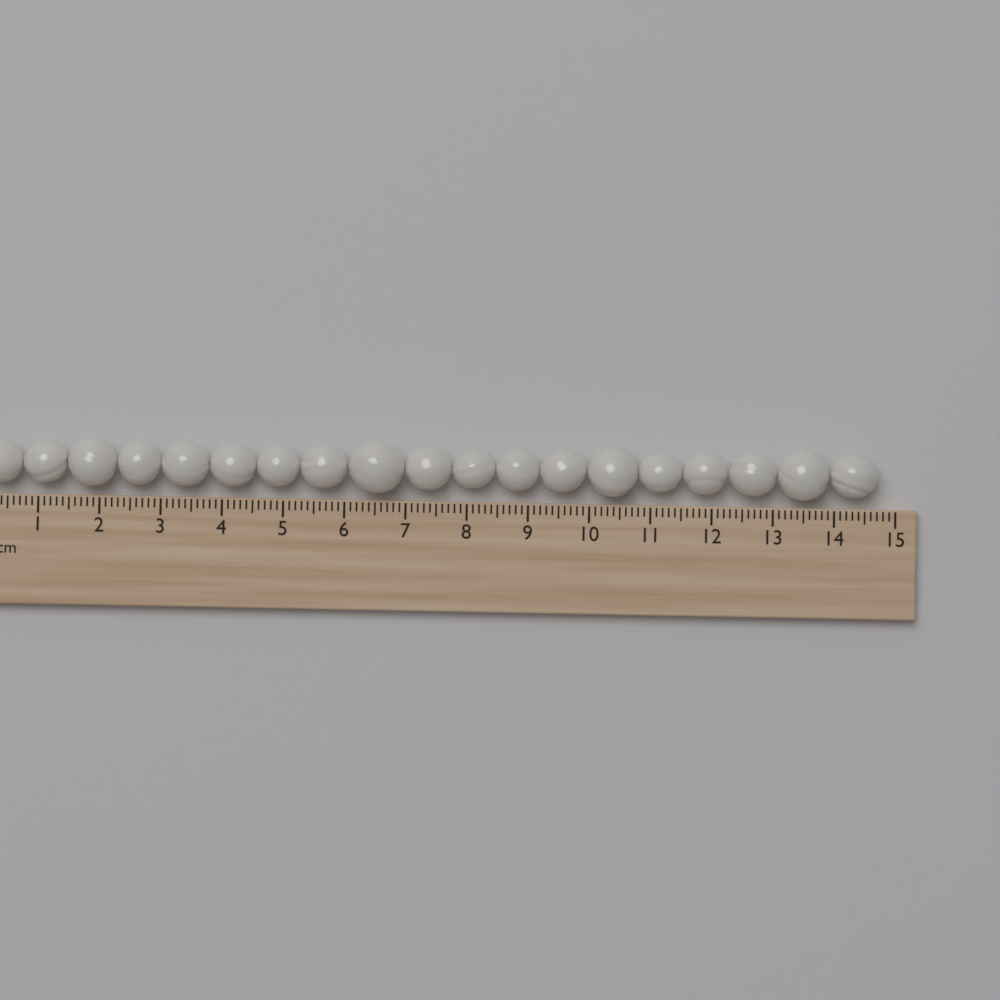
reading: 14.7 cm
